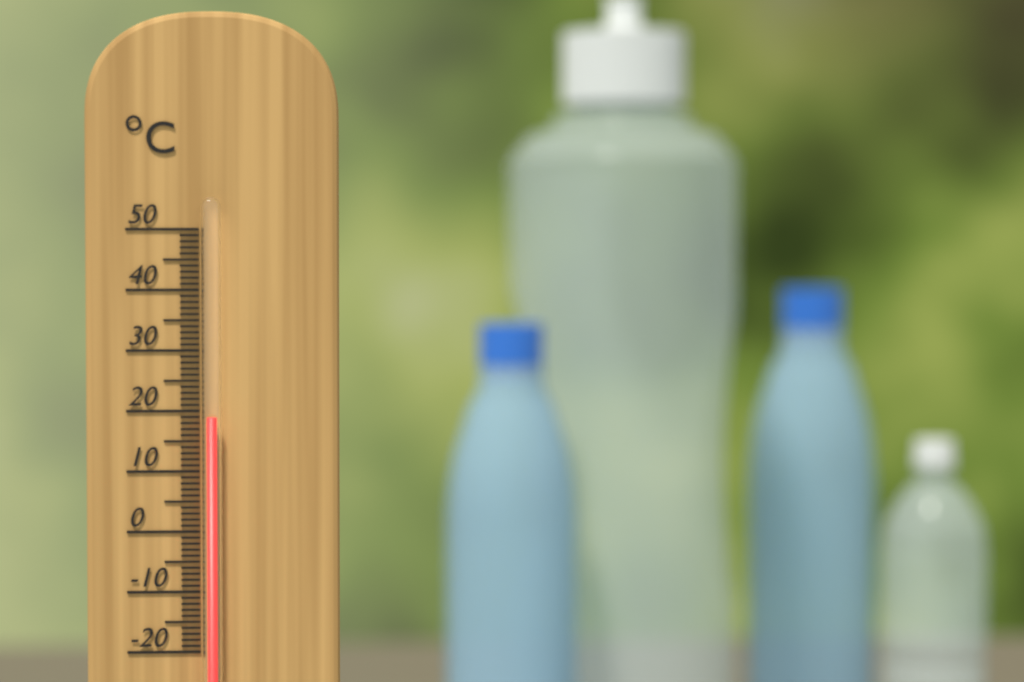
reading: 19 °C
